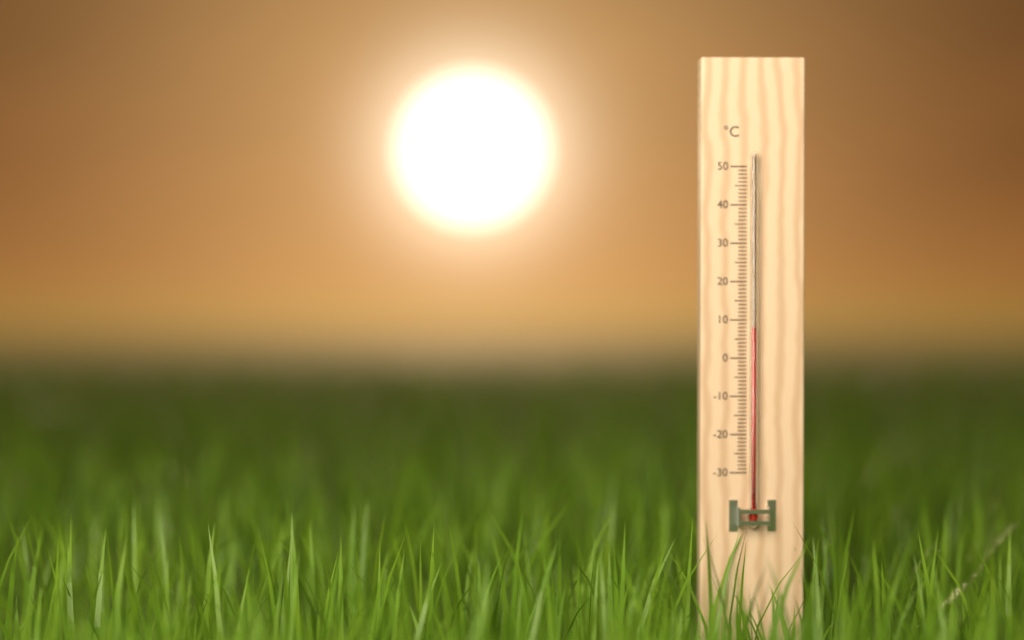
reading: 8 °C
